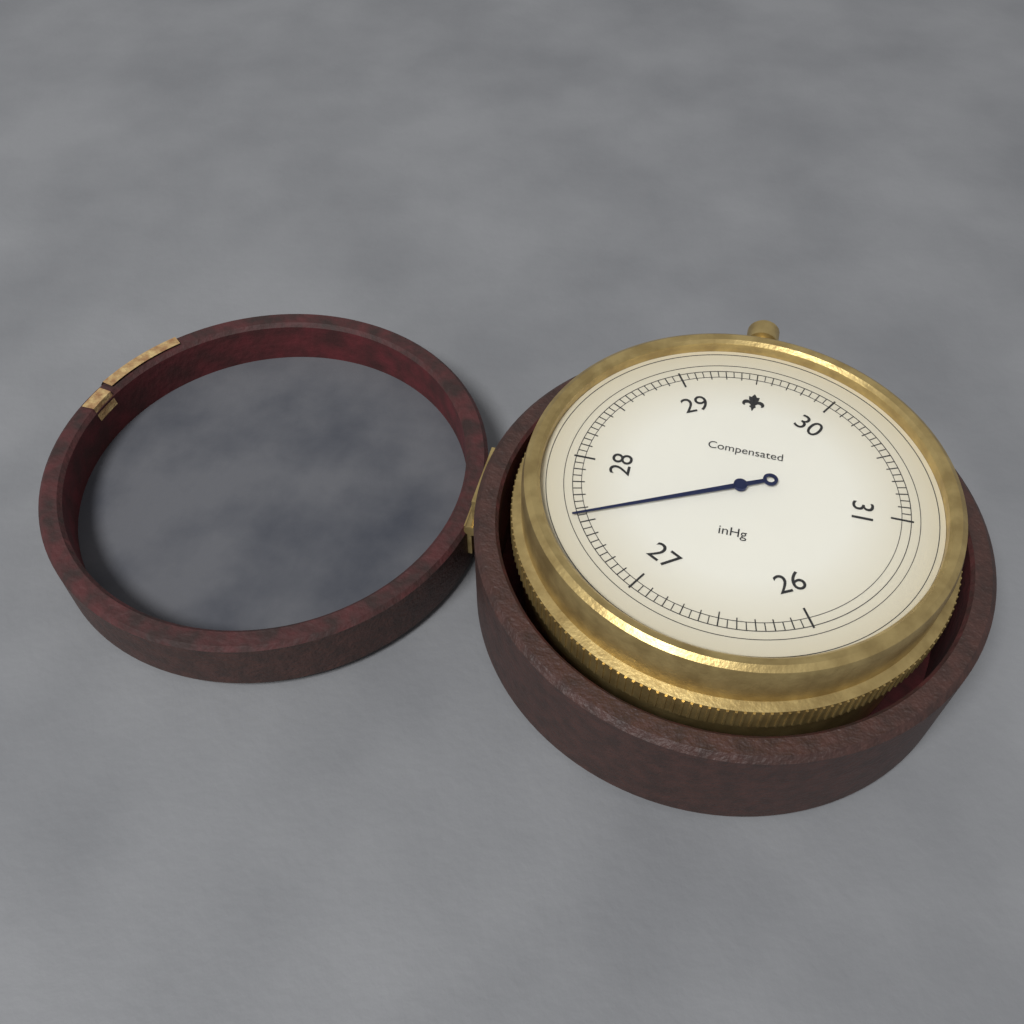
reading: 27.55 inHg
